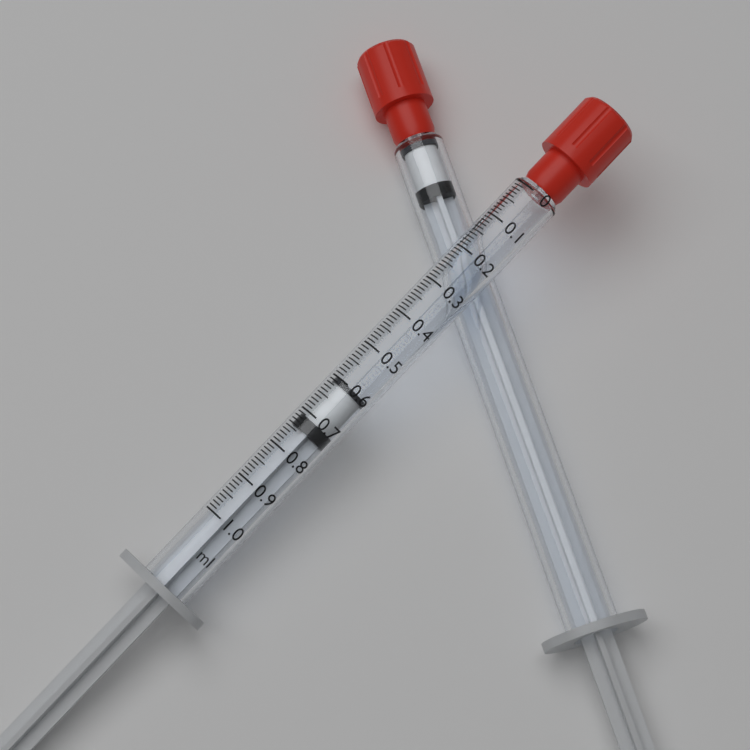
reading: 0.60 ml
